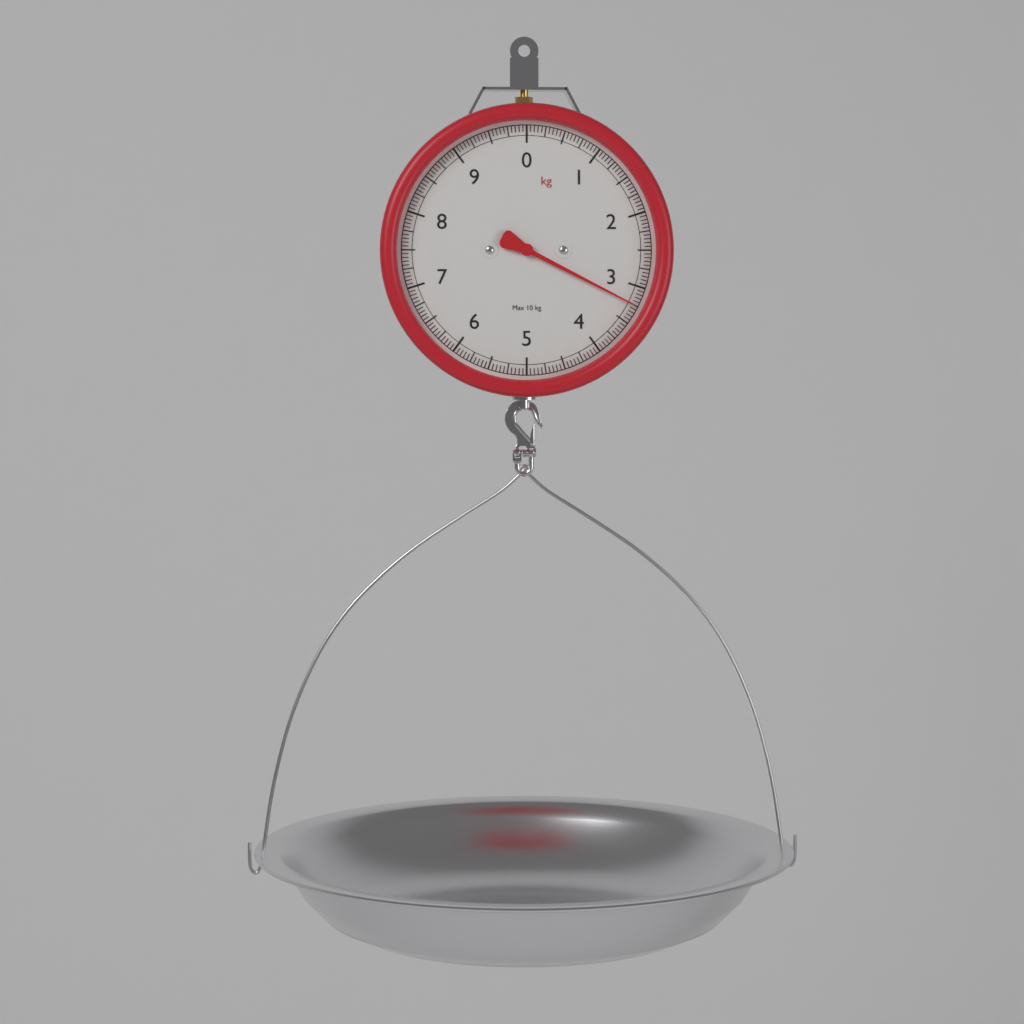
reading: 3.25 kg
